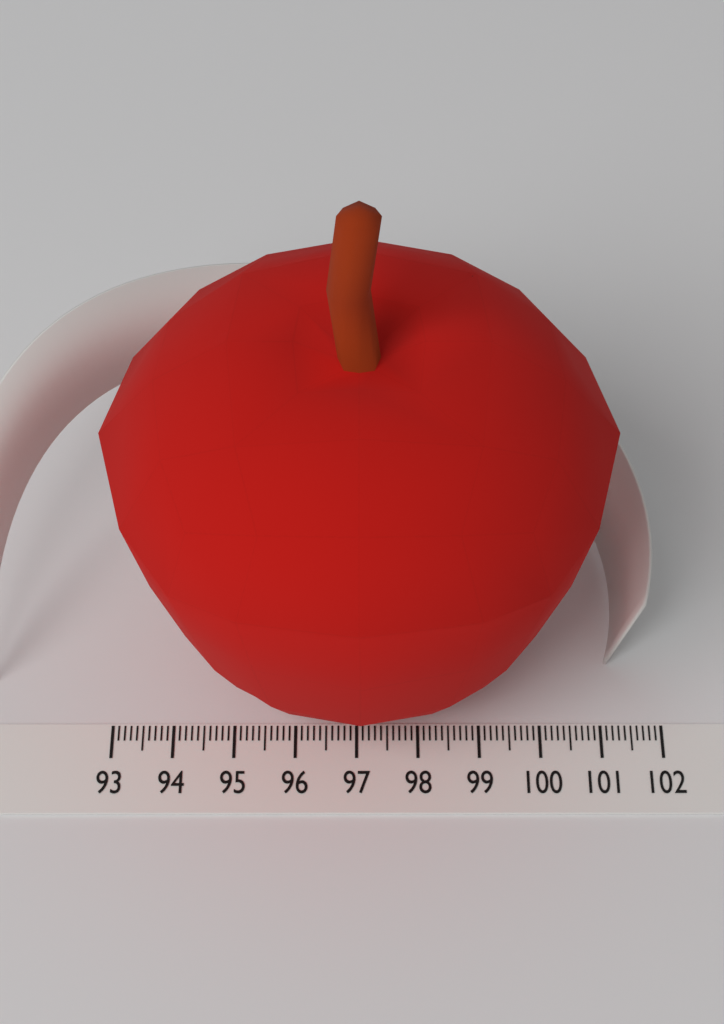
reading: 101.1 (no unit)
